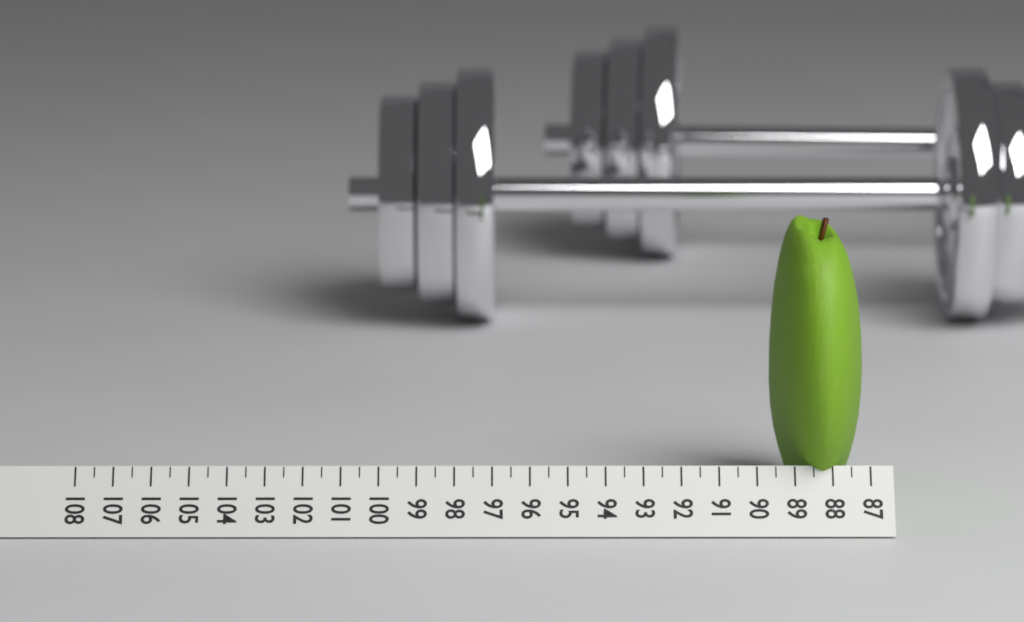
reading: 89.5 (no unit)
